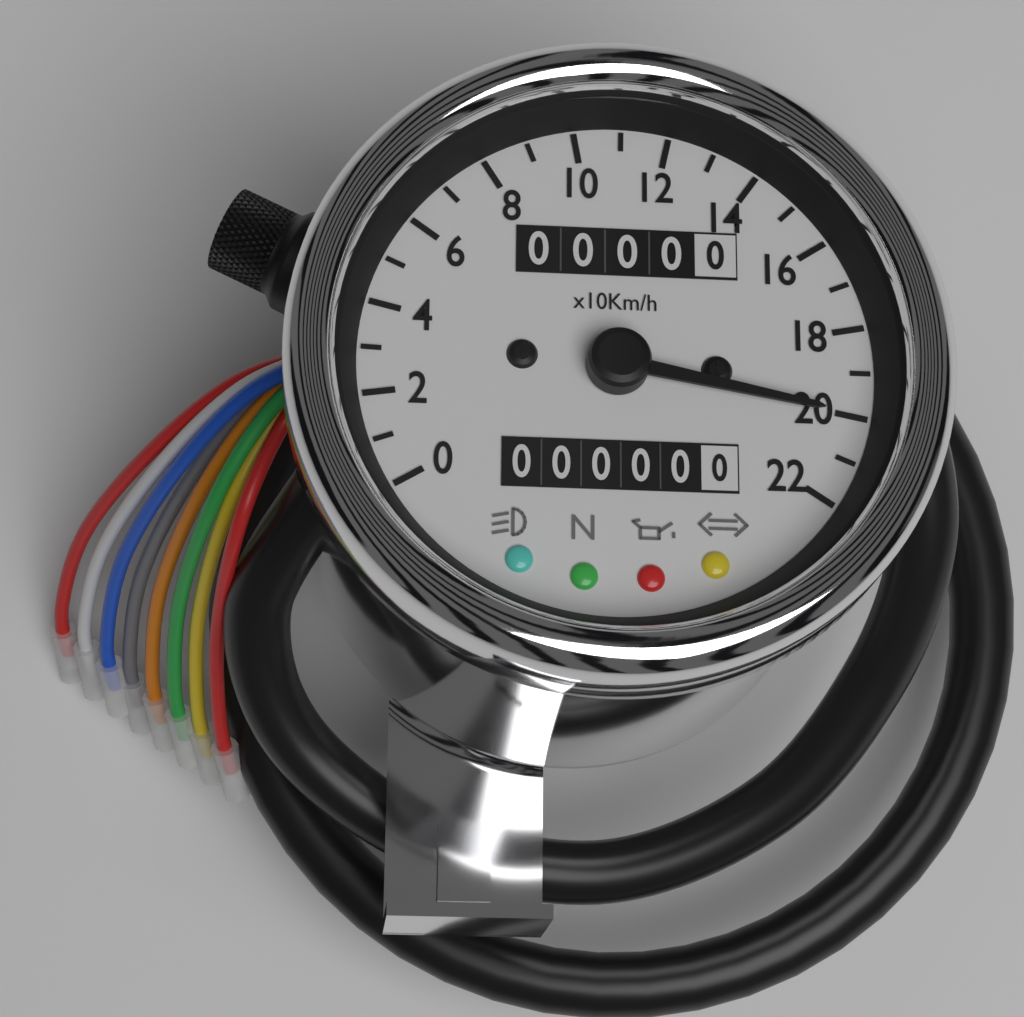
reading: 200 km/h
